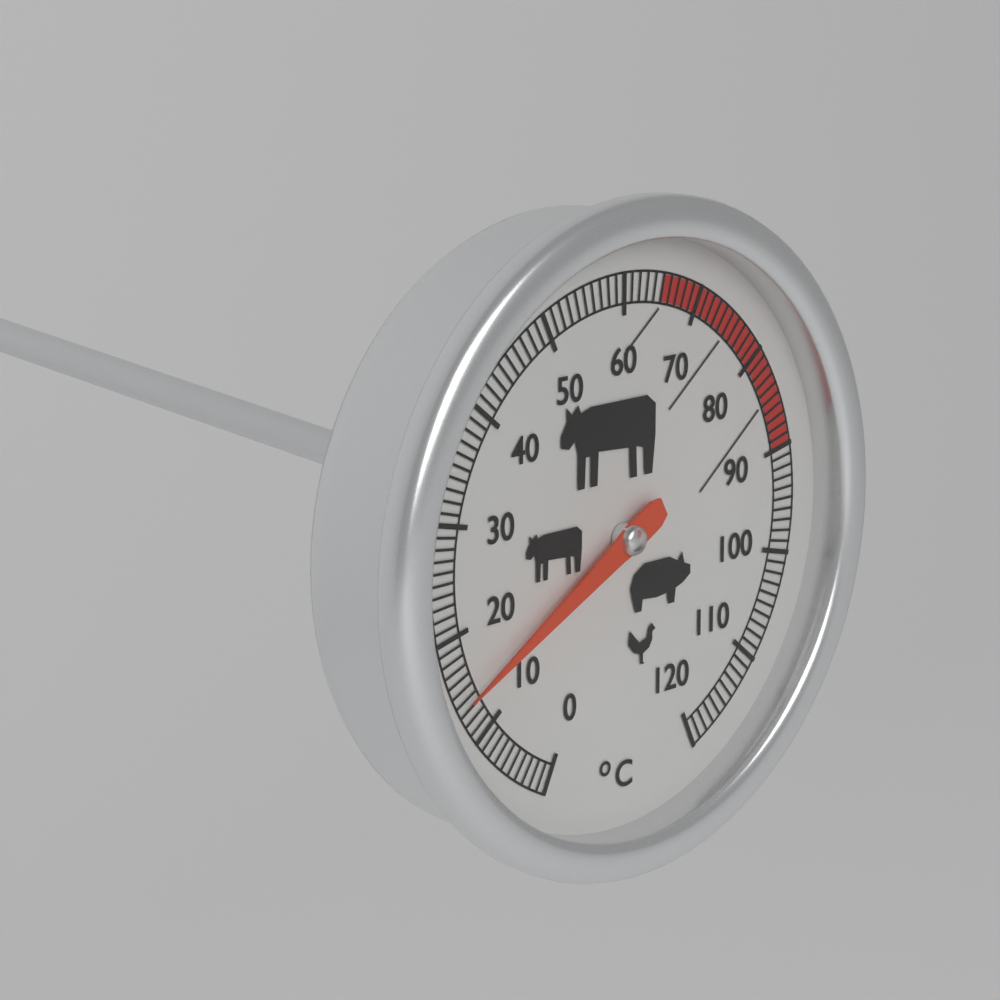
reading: 14 °C
